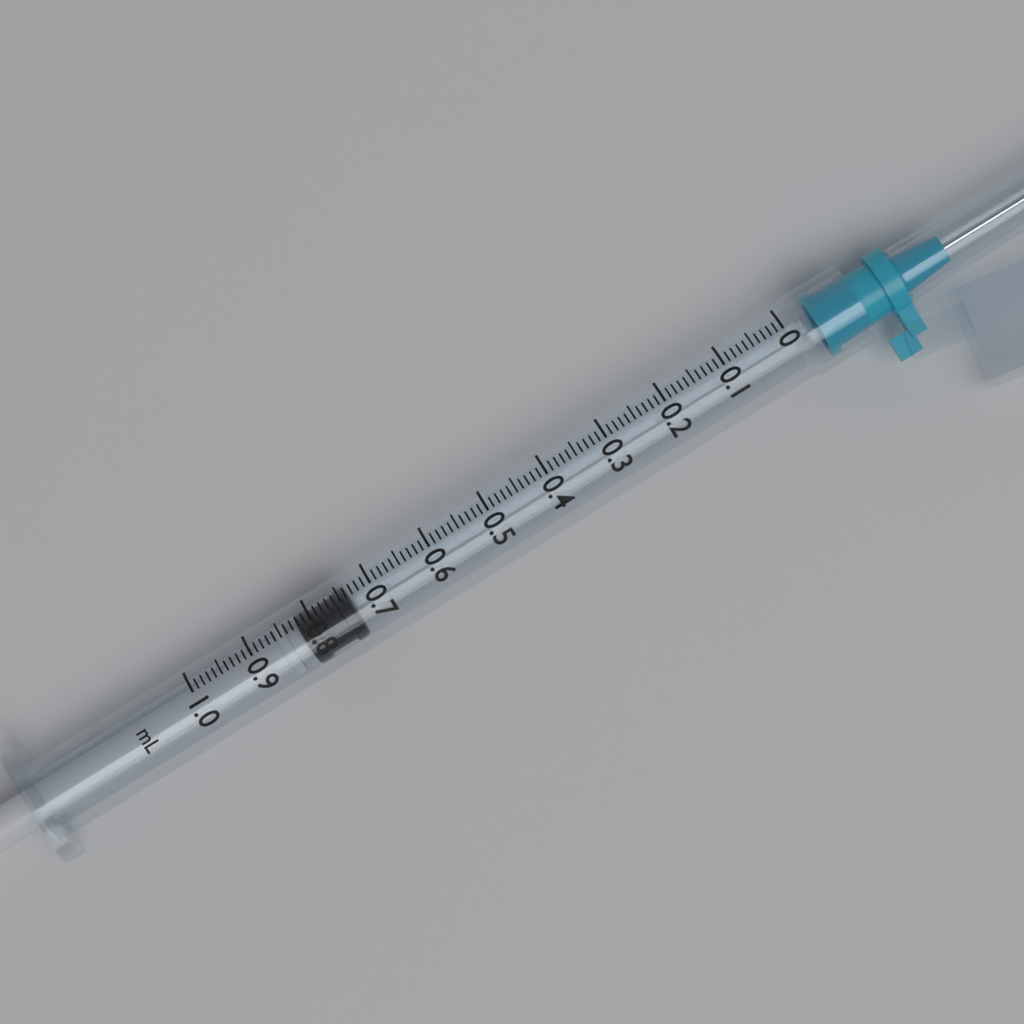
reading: 0.74 ml
